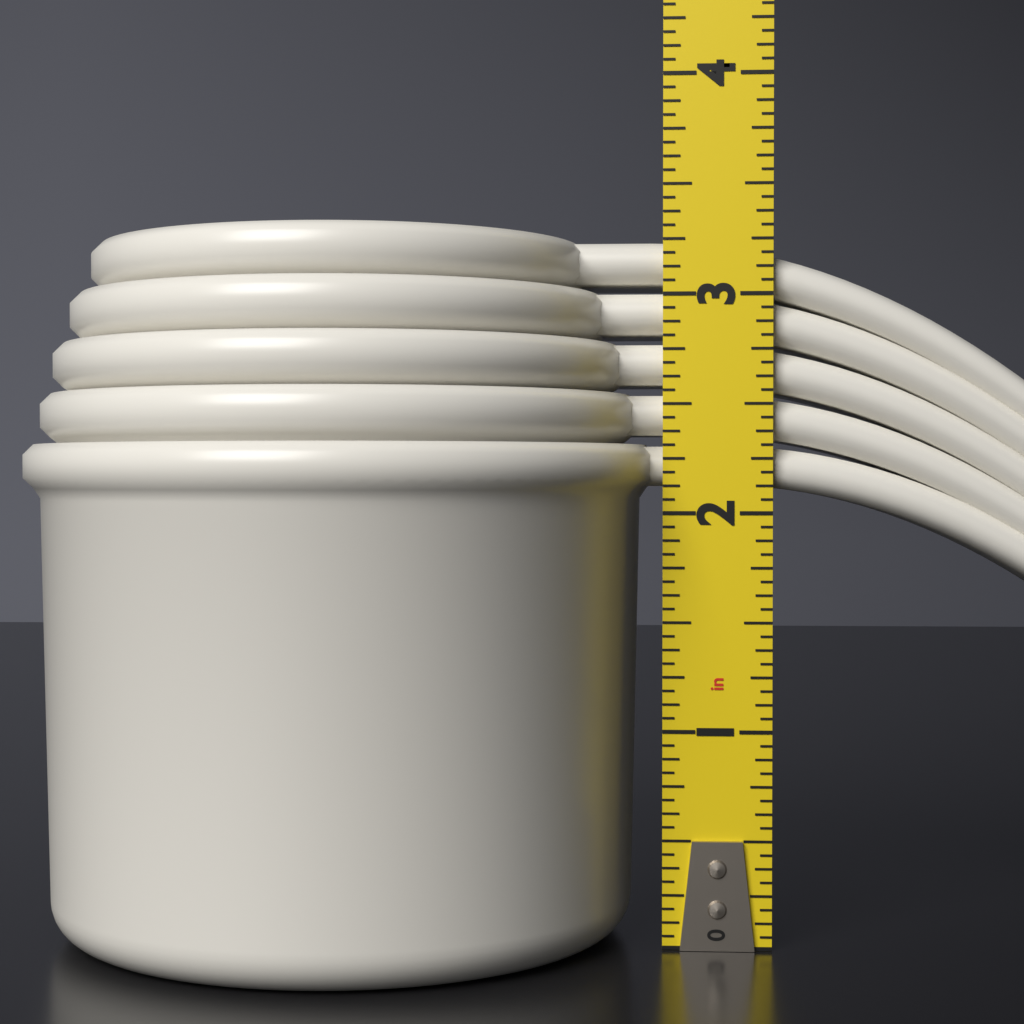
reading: 3.2500 in
